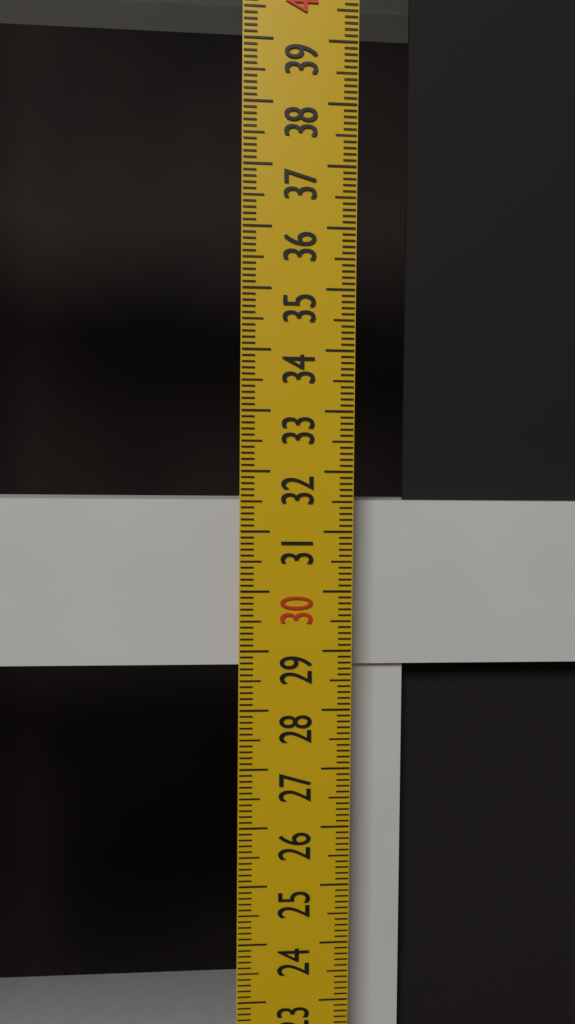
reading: 31.5 cm
